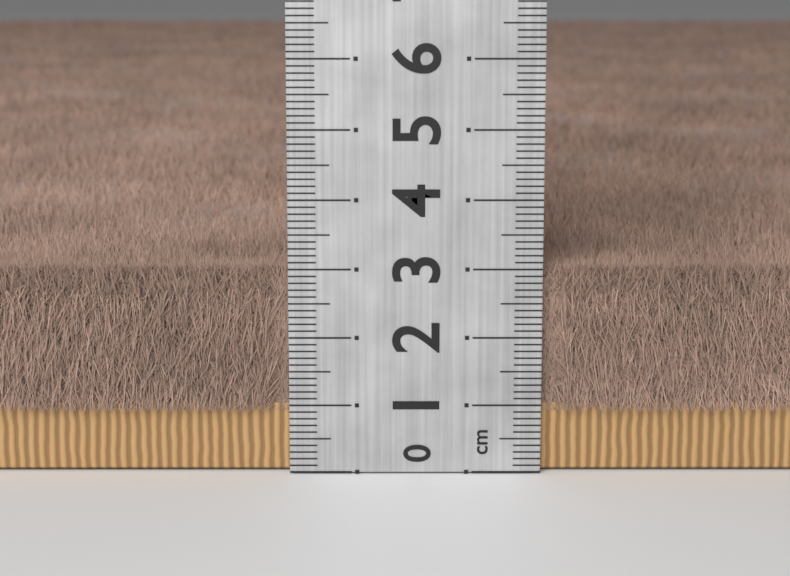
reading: 3.1 cm
